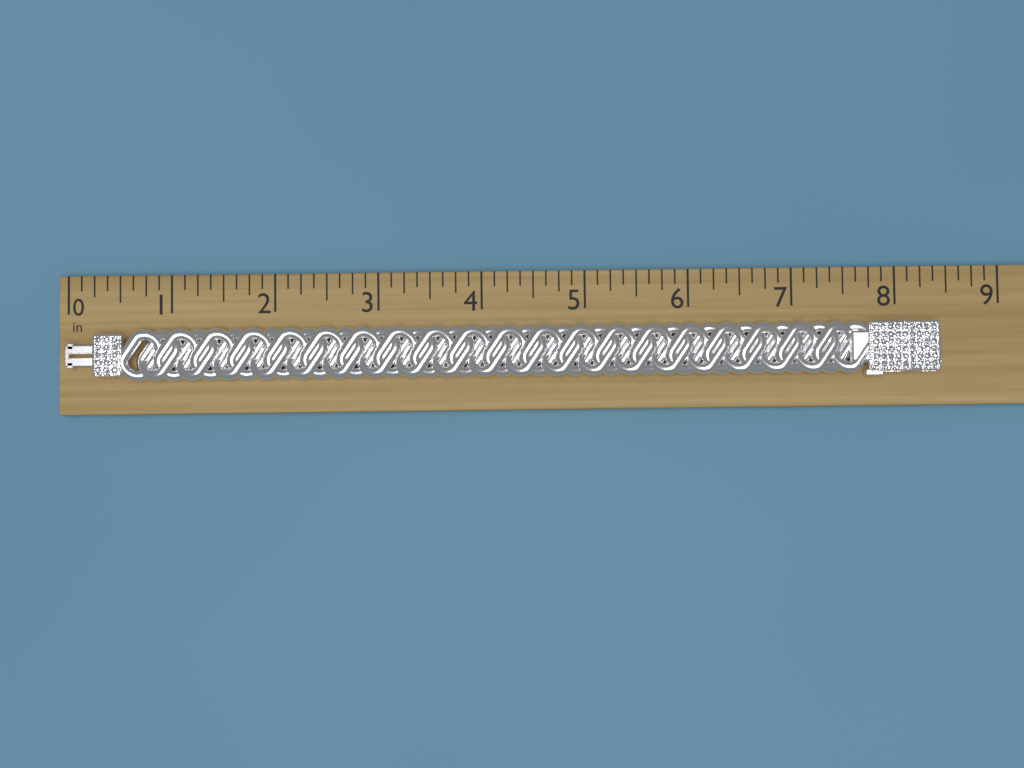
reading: 8.375 in
